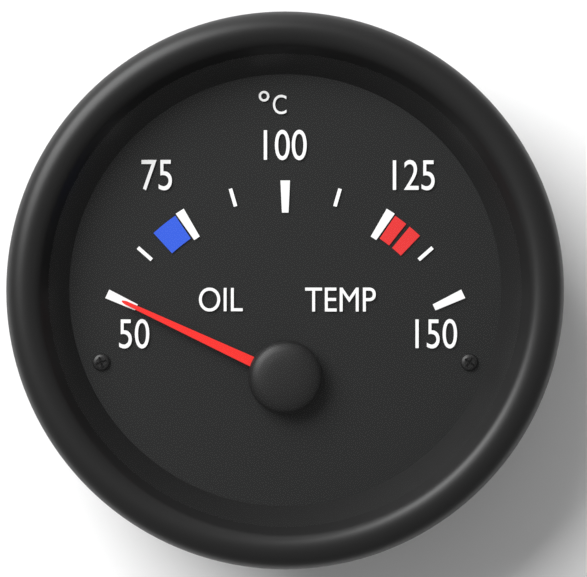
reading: 50.0 °C
